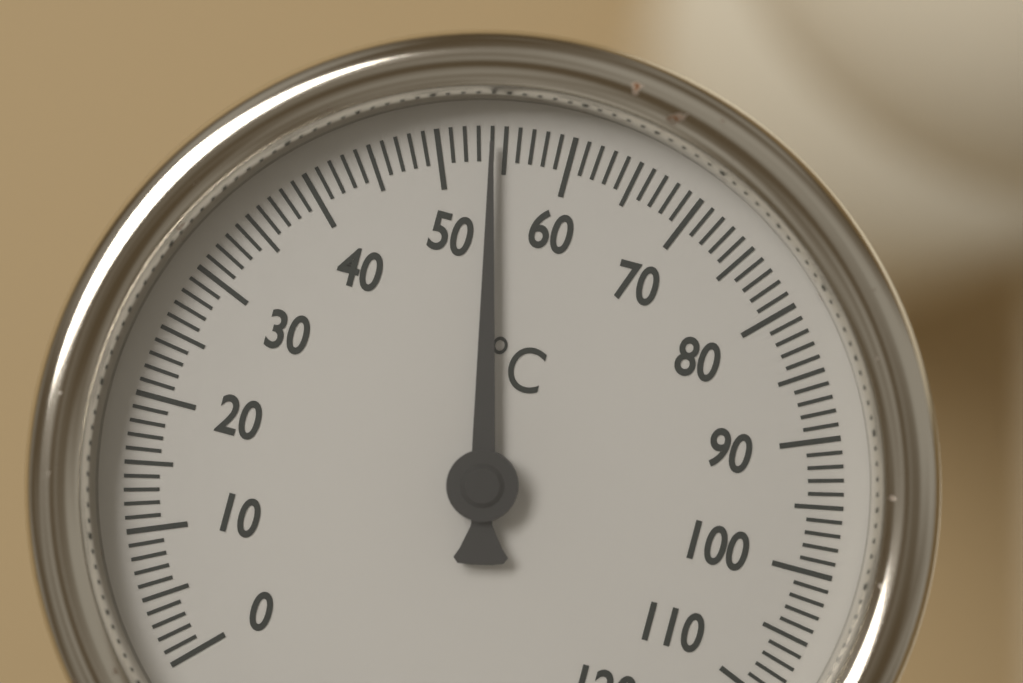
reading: 54 °C
